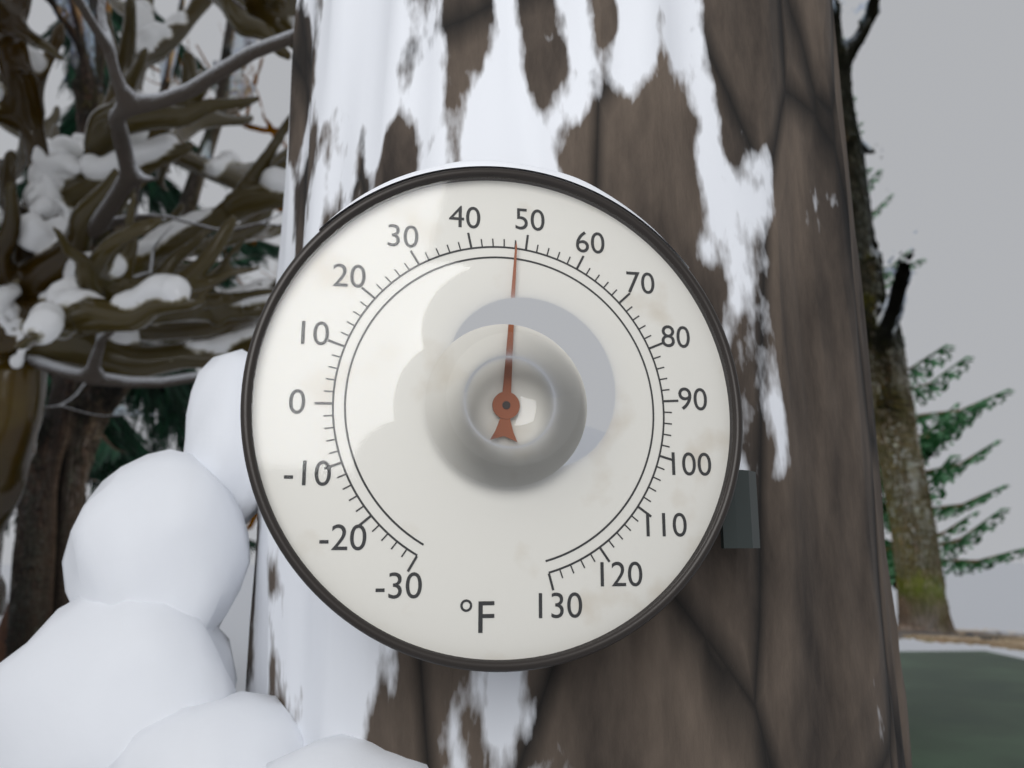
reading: 48 °F
